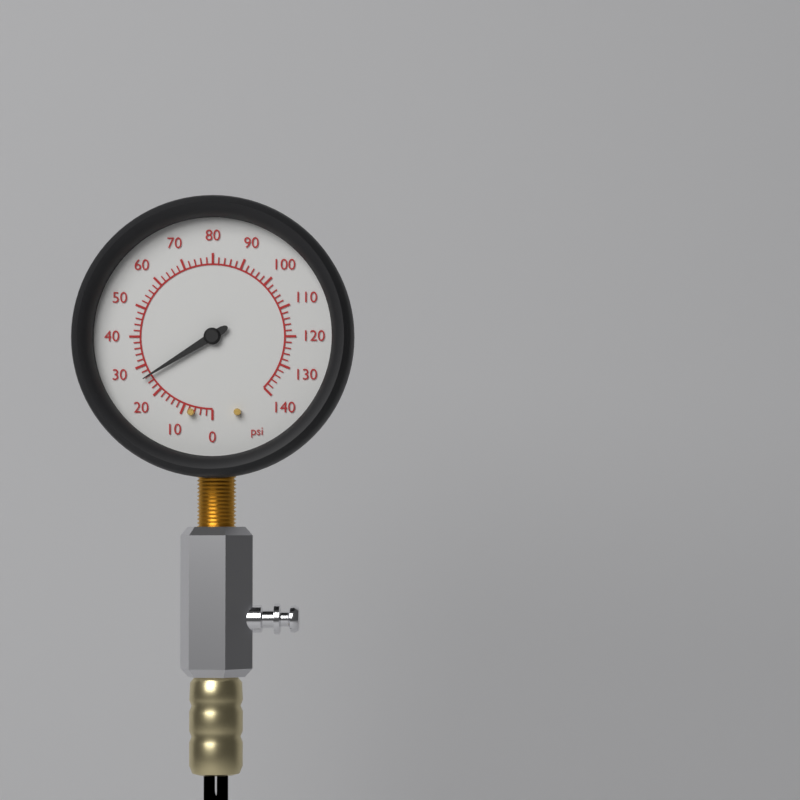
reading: 26 psi
